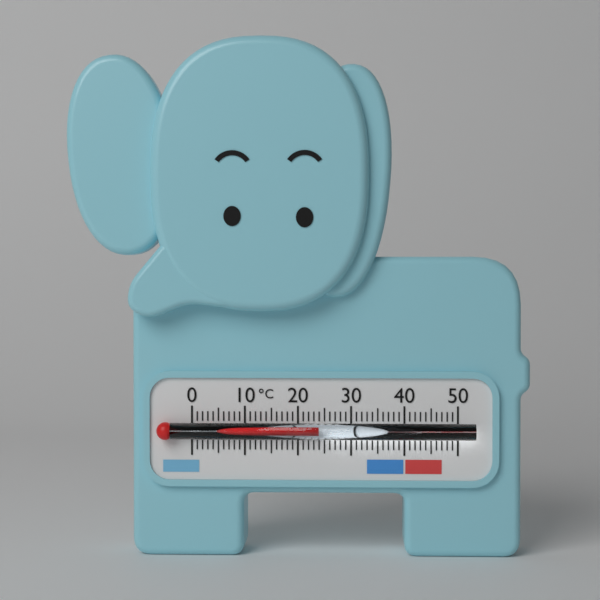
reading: 24 °C
